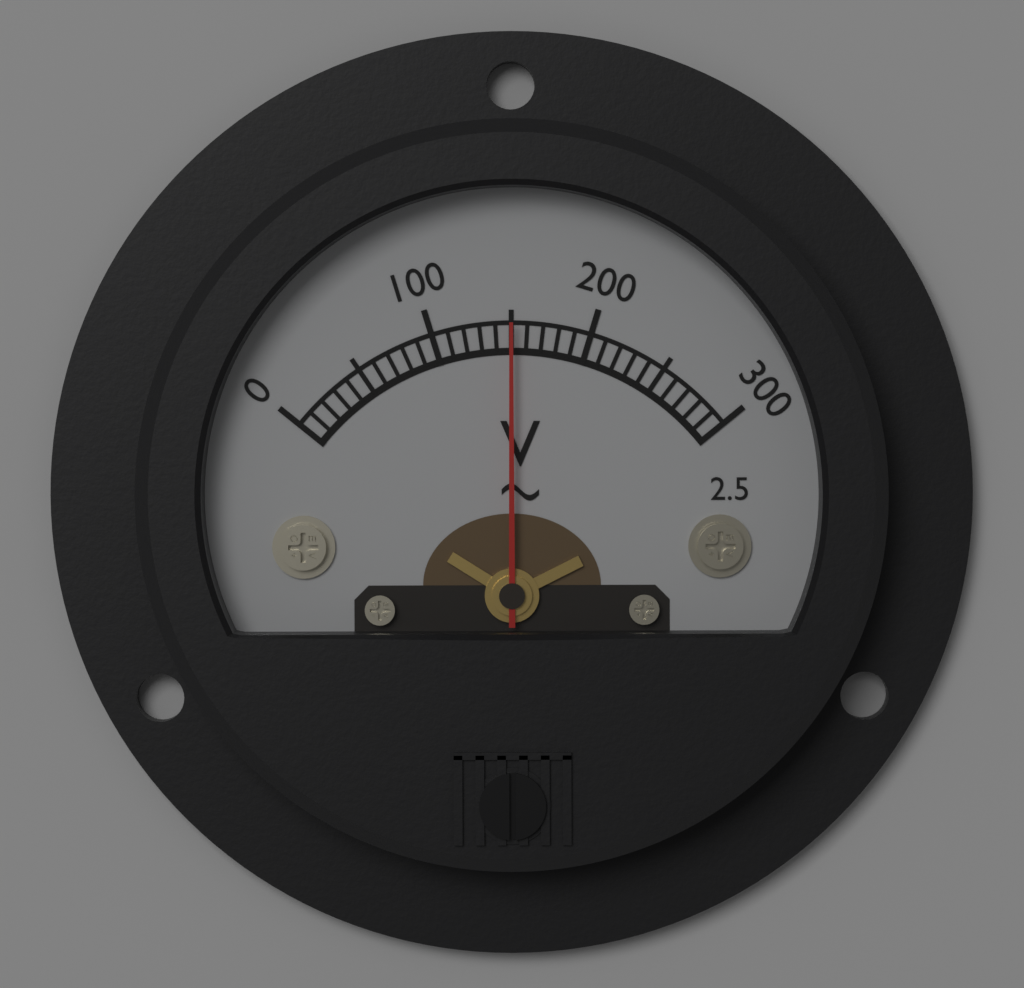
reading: 150 V
